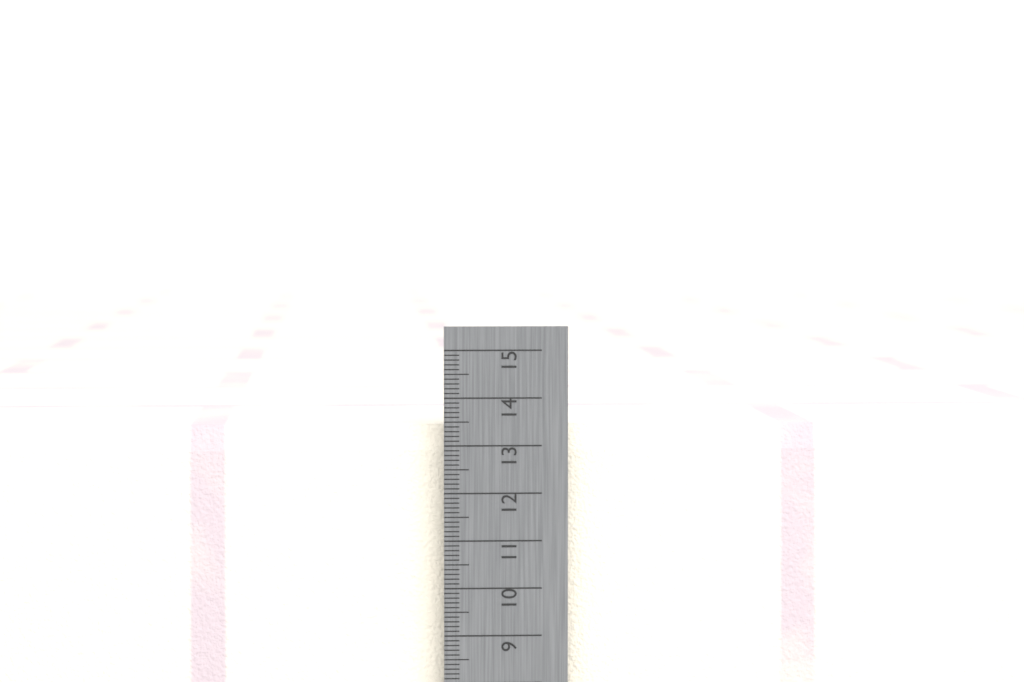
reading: 13.4 cm
